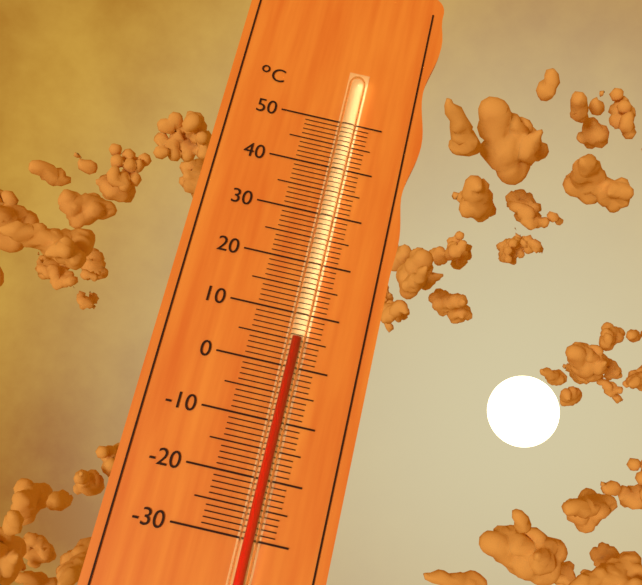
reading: 5 °C
